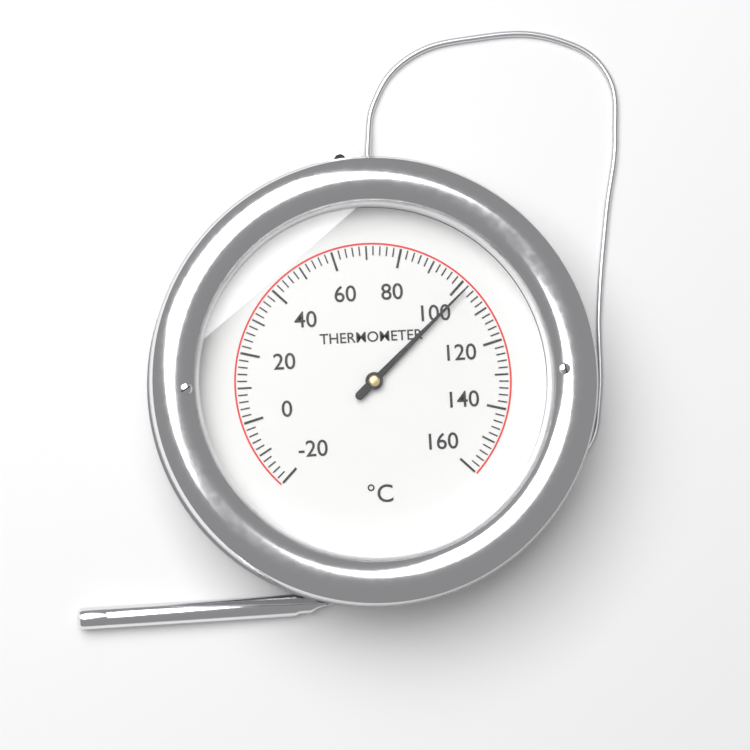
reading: 102 °C
